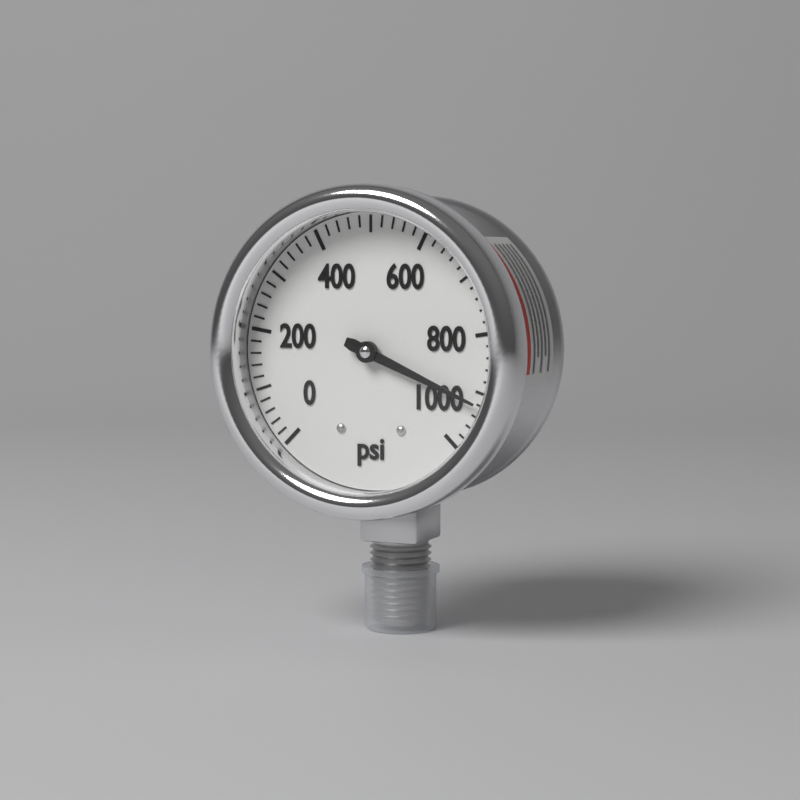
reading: 920 psi
